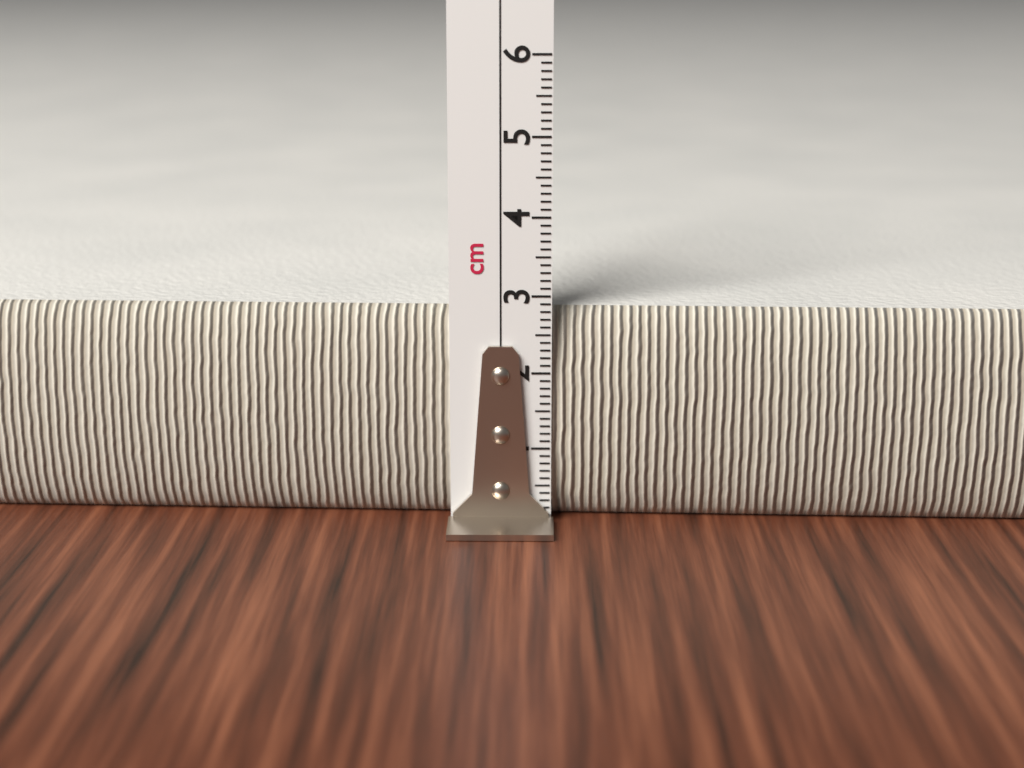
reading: 2.8 cm
